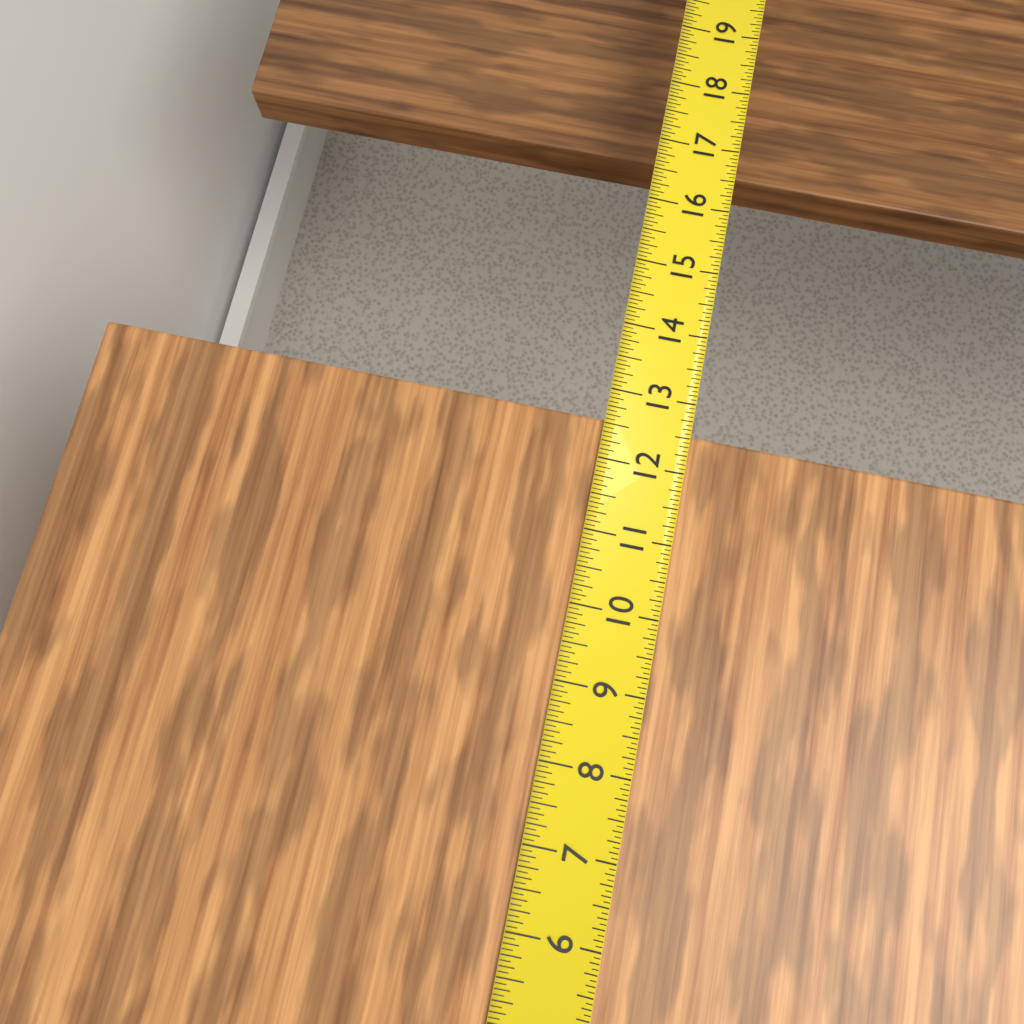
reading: 12.5625 in
